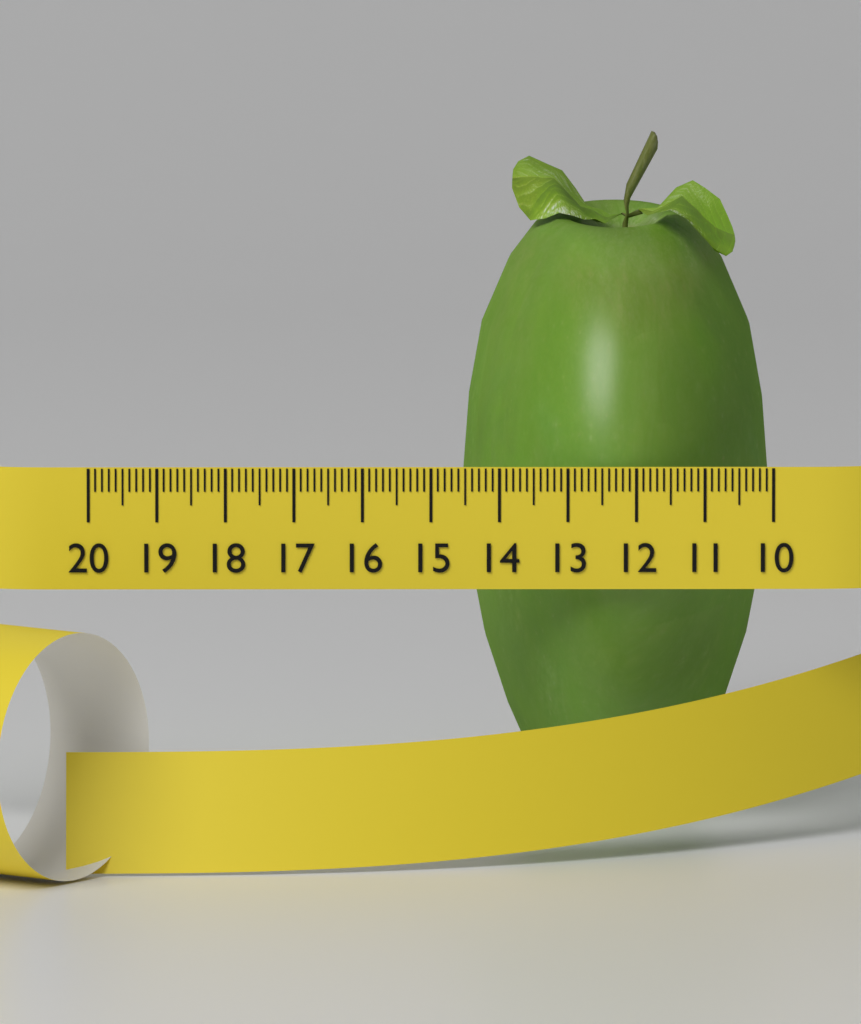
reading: 14.5 (no unit)
